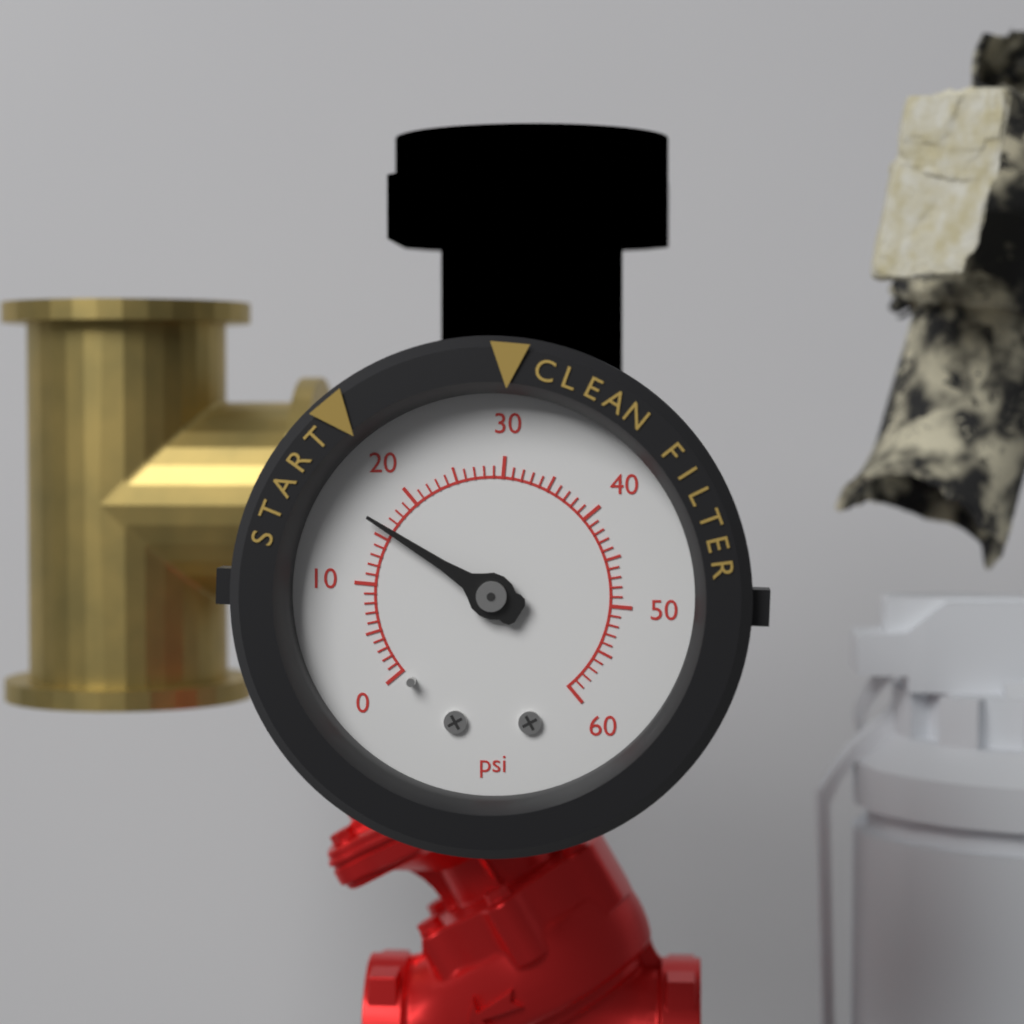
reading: 16 psi
